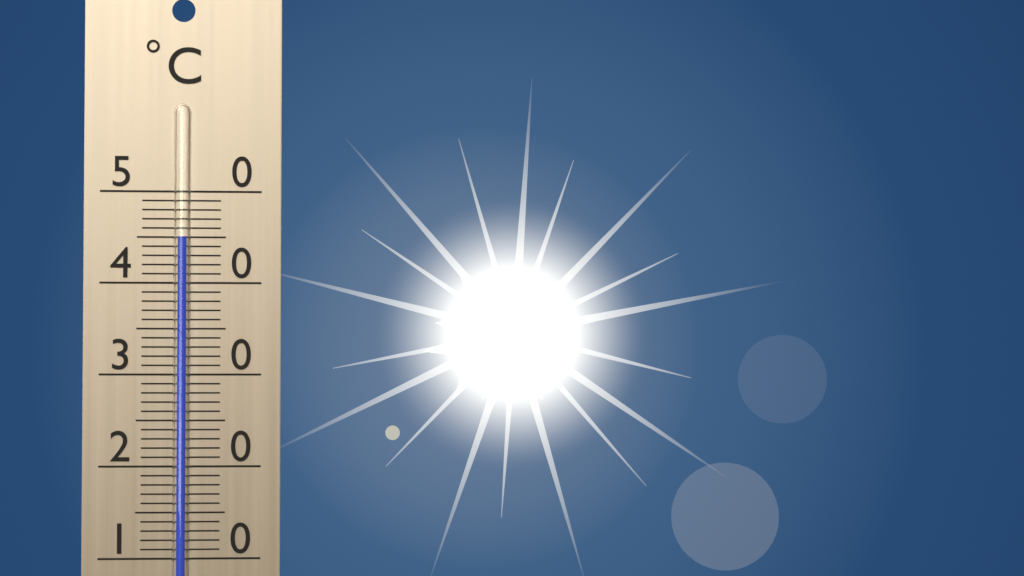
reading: 45 °C
